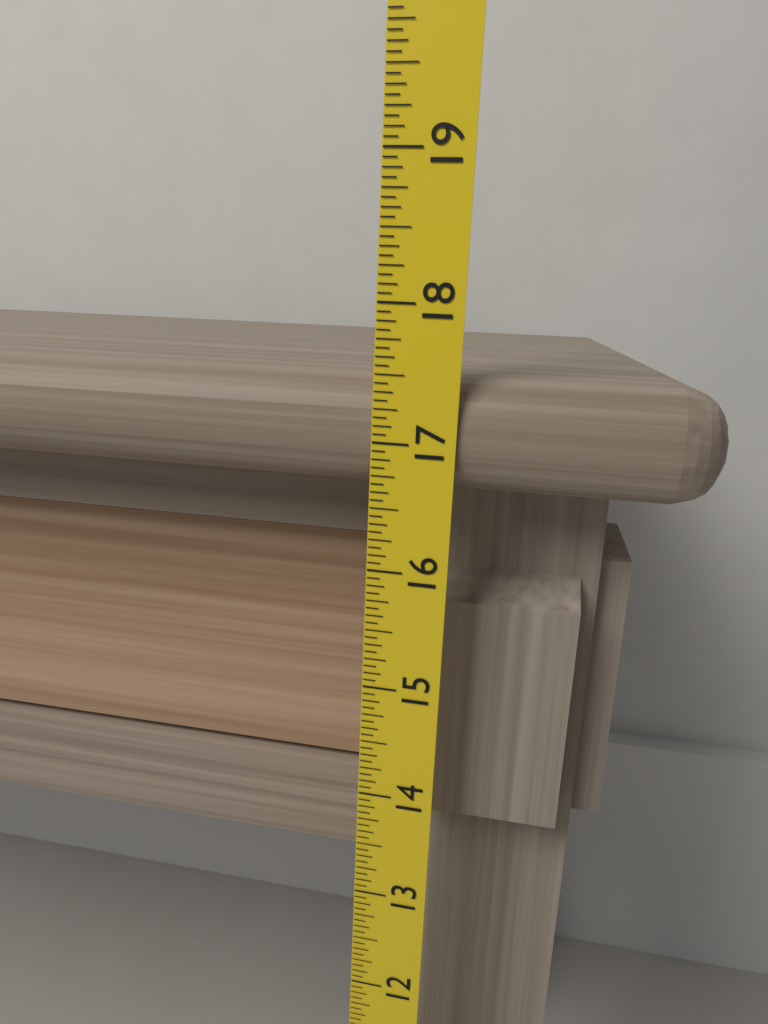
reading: 17.5000 (no unit)
